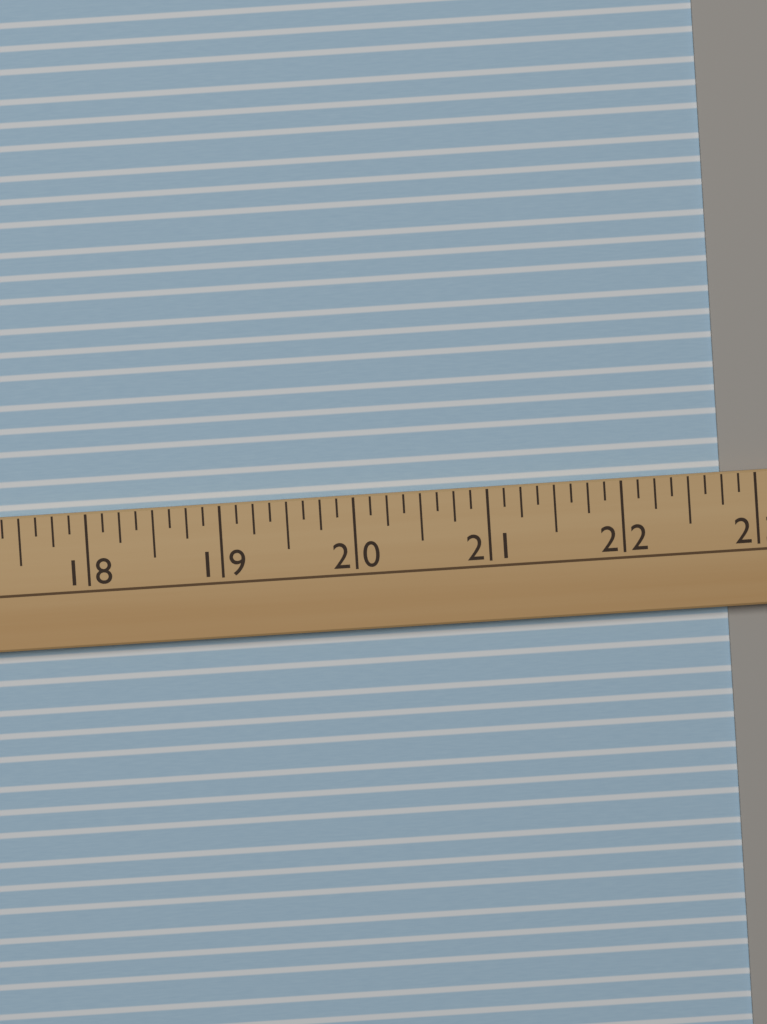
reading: 22.750 (no unit)
